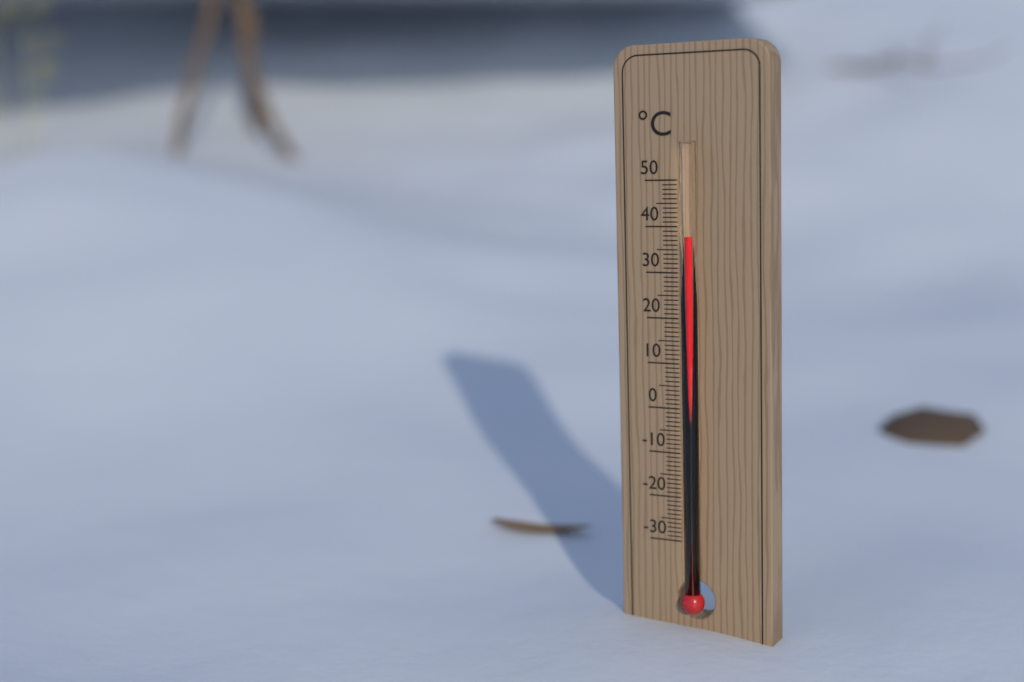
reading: 38 °C
